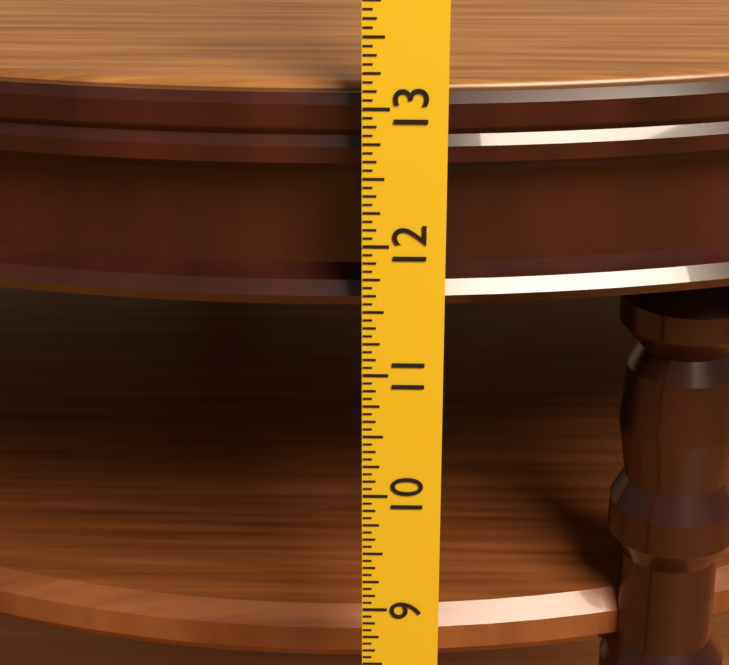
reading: 13.0625 in
